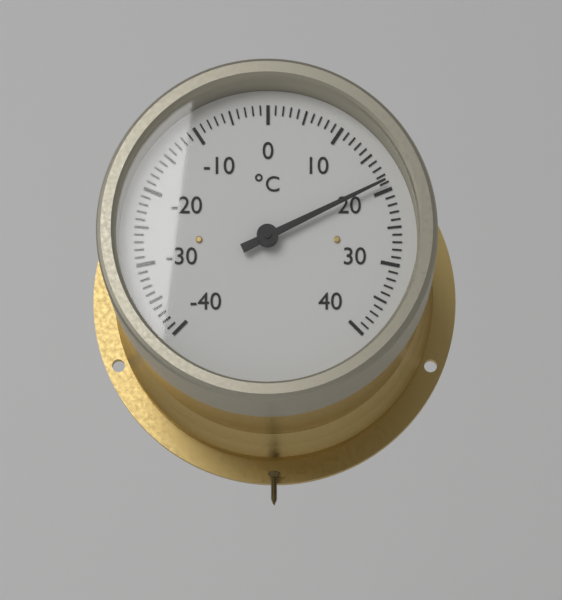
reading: 19 °C
